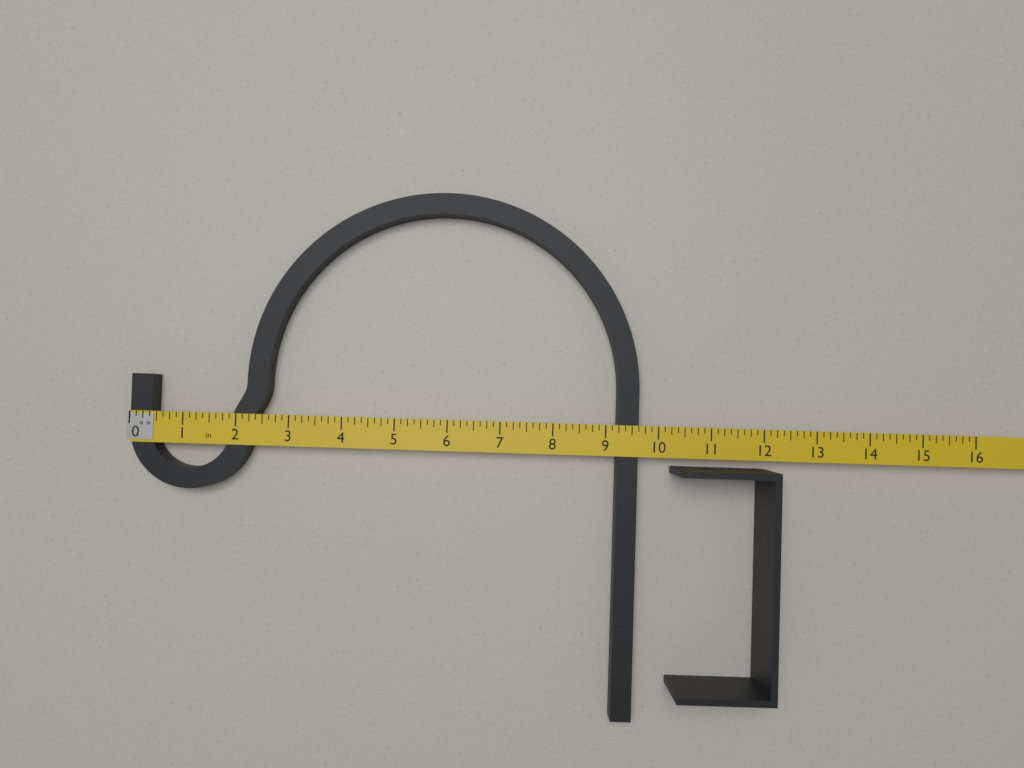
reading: 9.625 in
